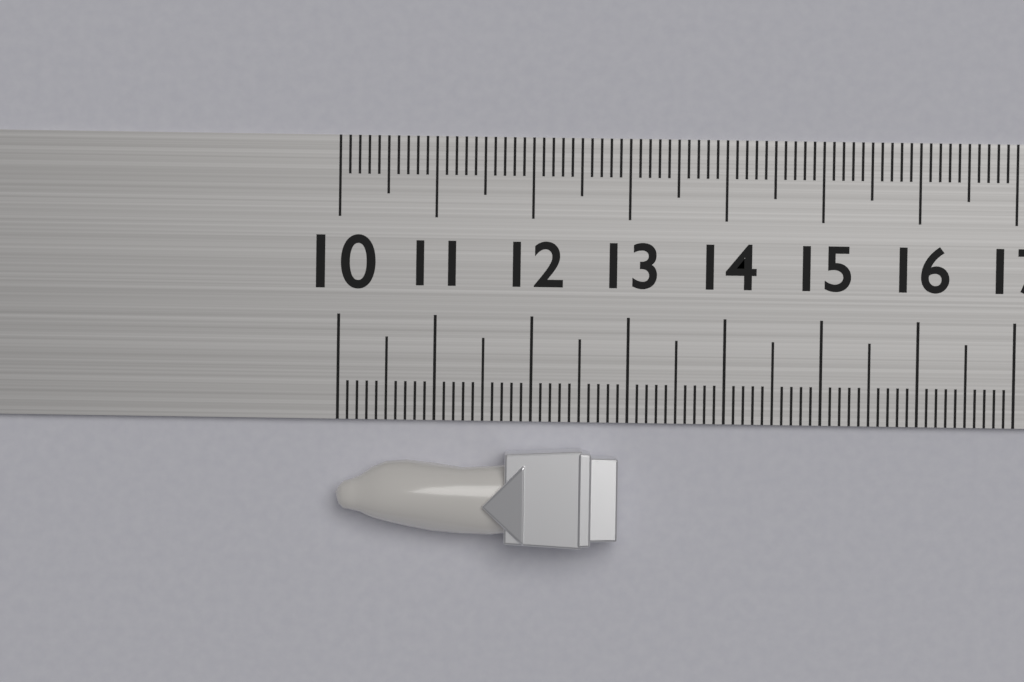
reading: 12.9 (no unit)
